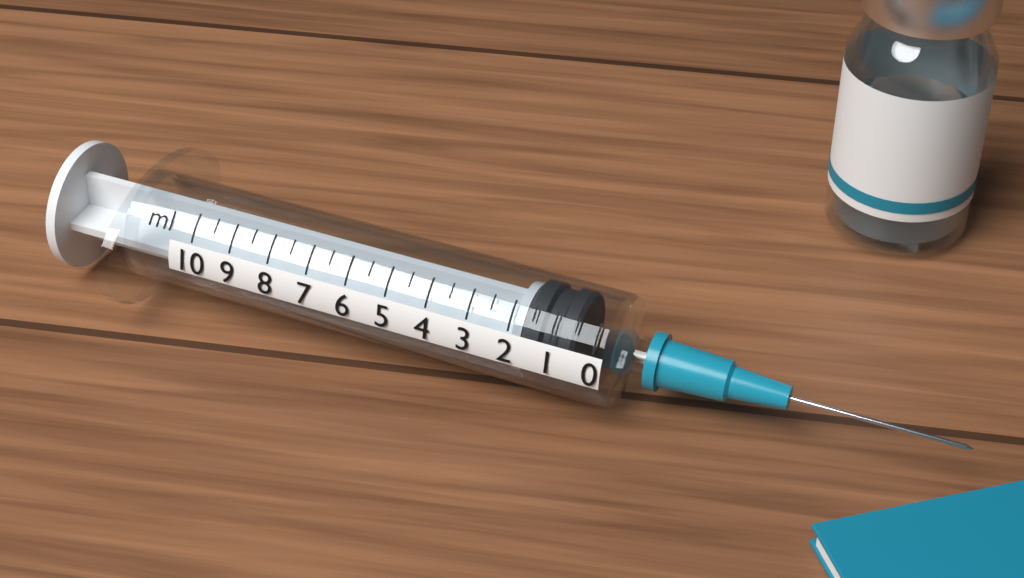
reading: 0.5 ml
